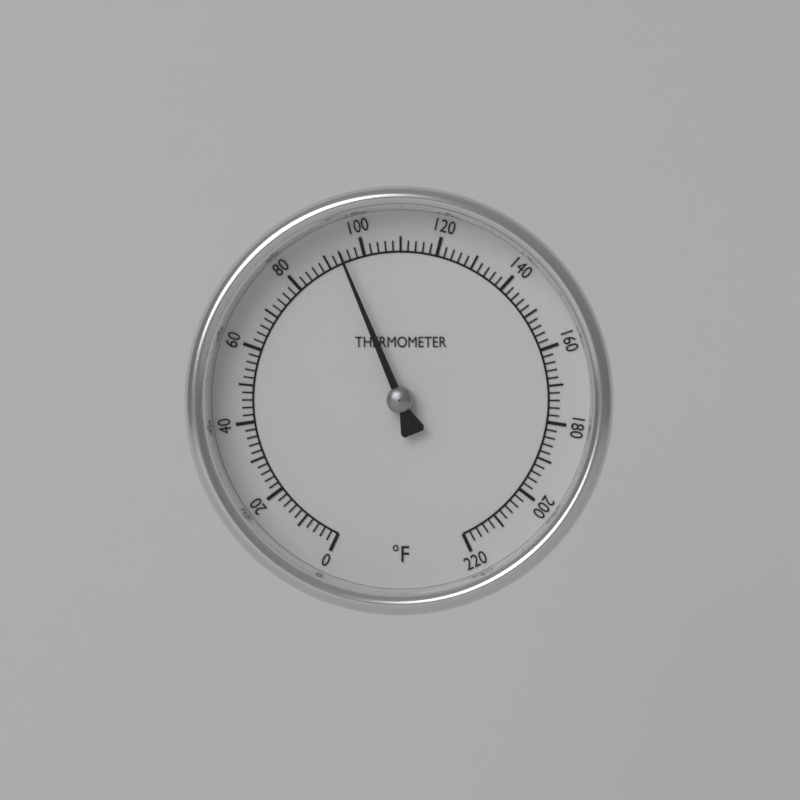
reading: 94 °F
